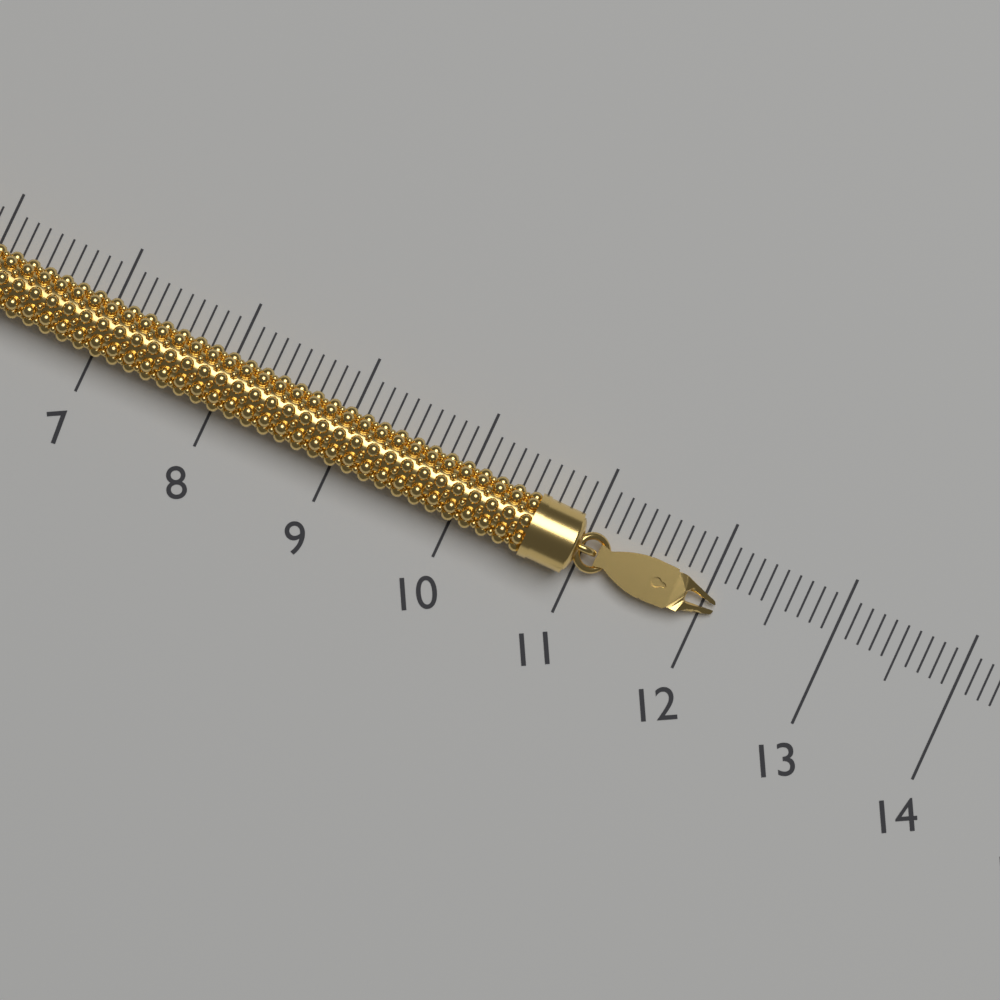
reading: 12.1 (no unit)
